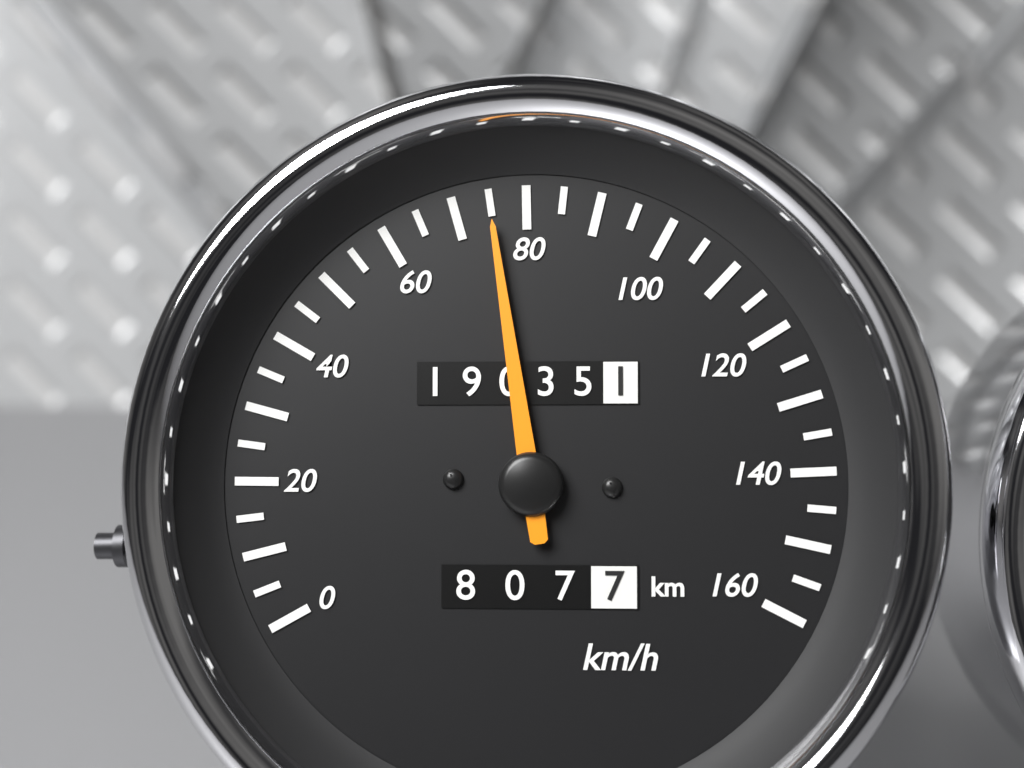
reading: 75 km/h
